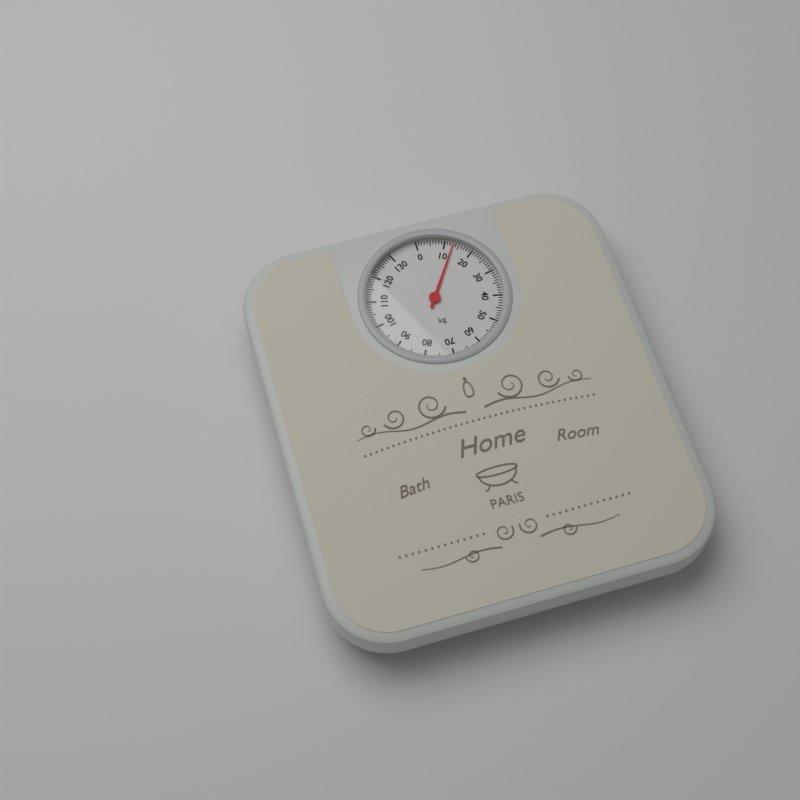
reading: 13 kg
